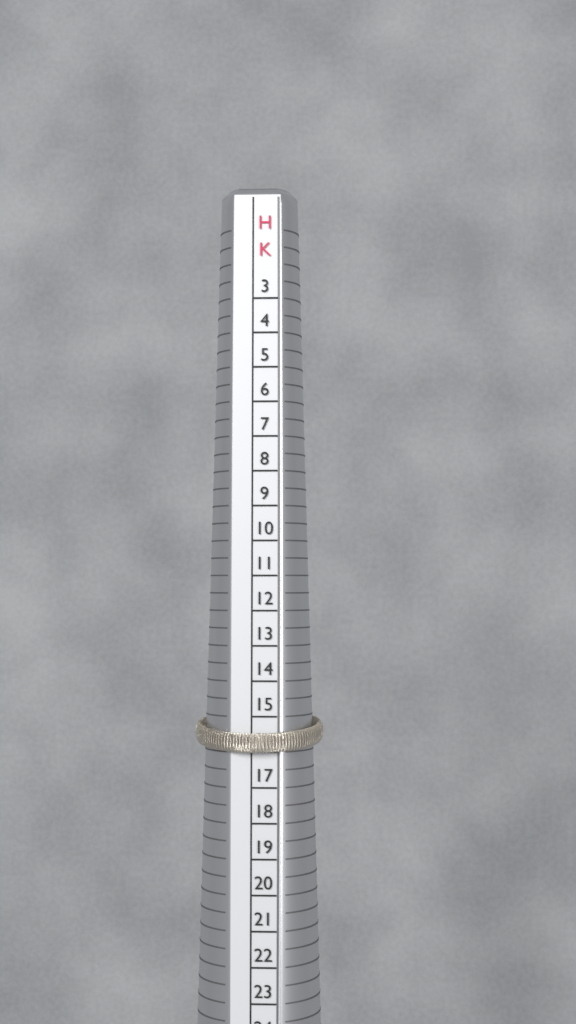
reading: 16 HK
